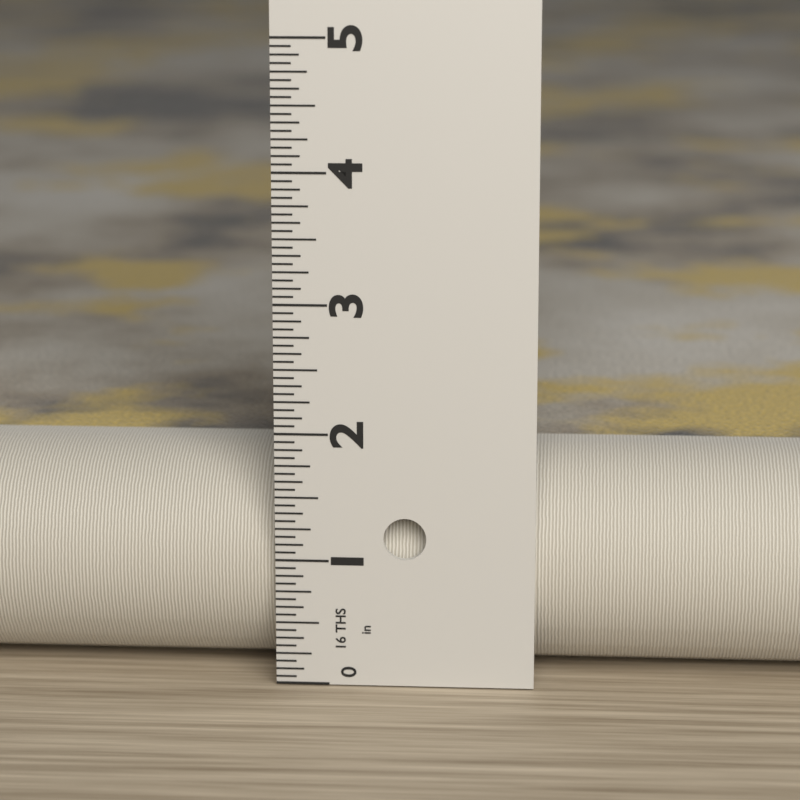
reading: 1.7500 in
